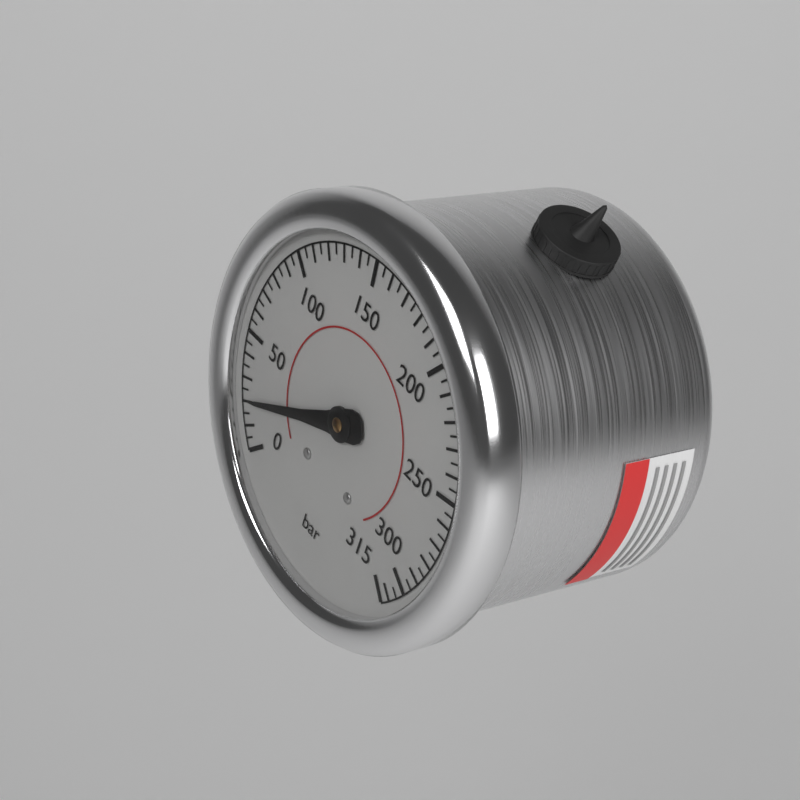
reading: 20 bar
